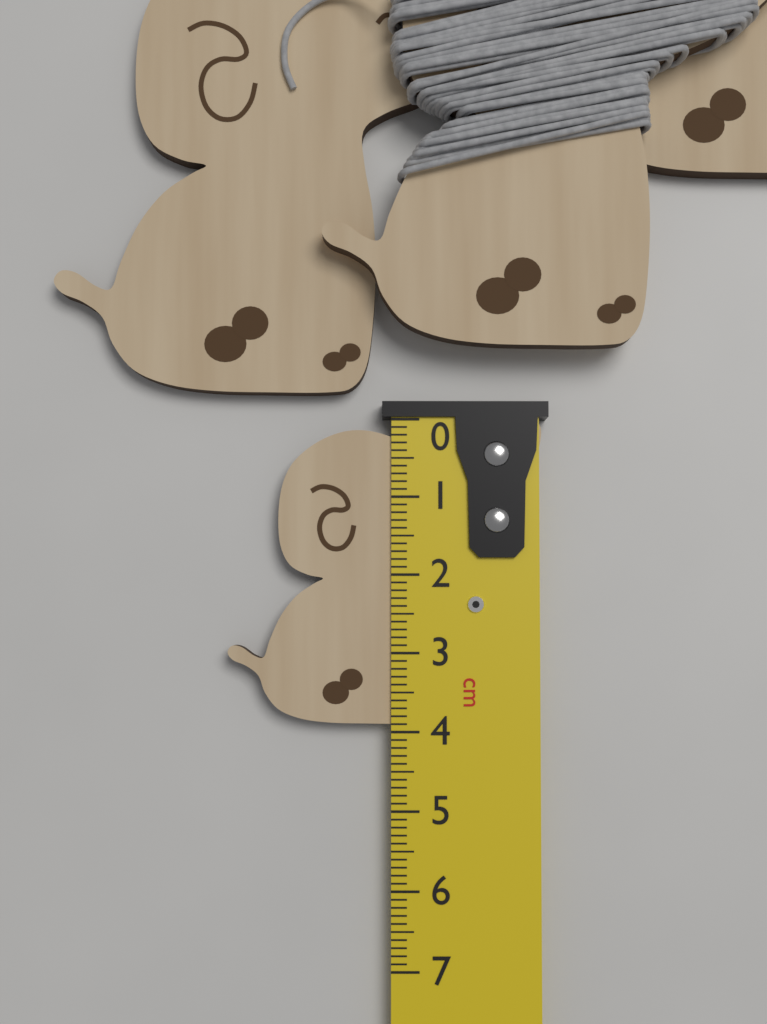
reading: 3.9 cm
